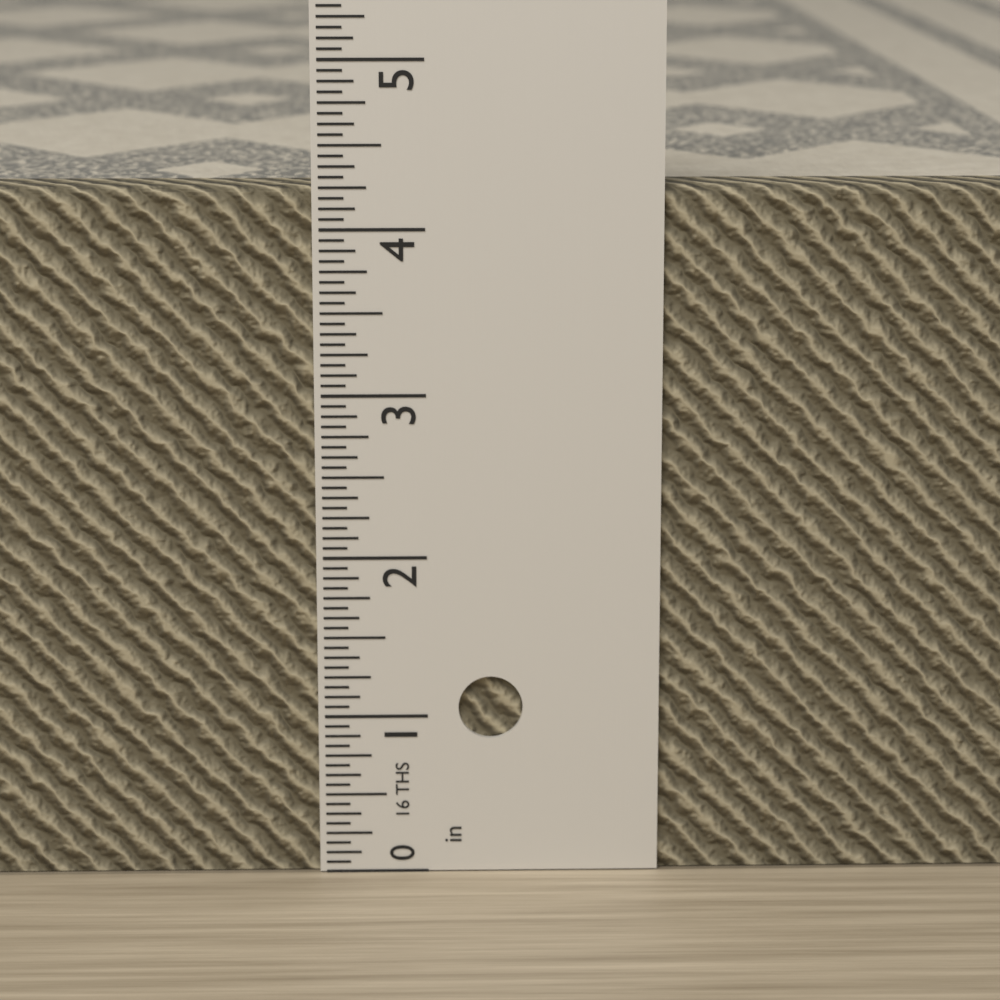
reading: 4.2500 in
